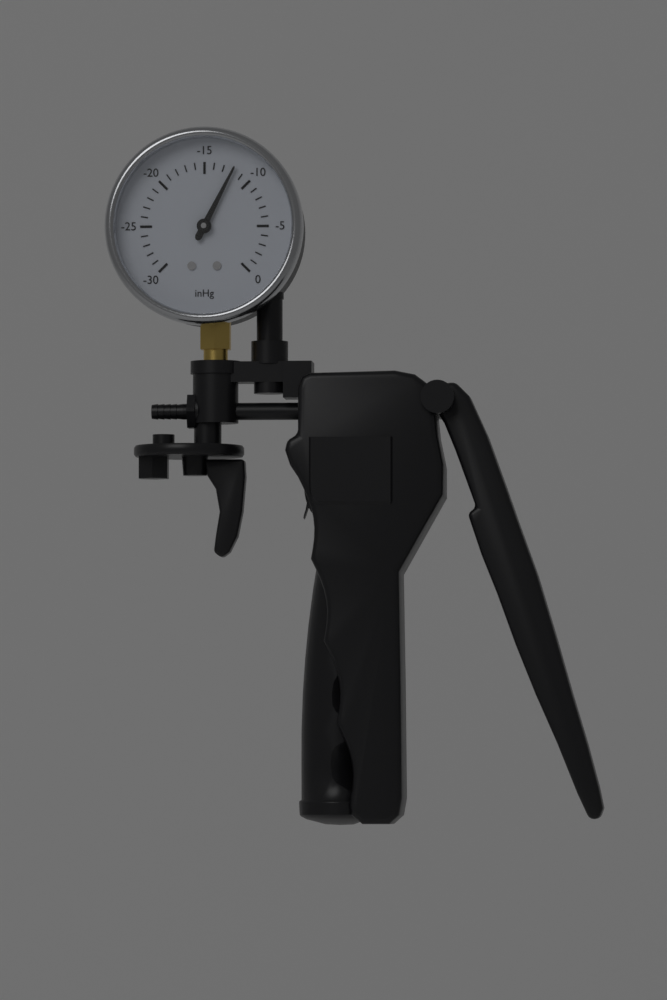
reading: -12 inHg
